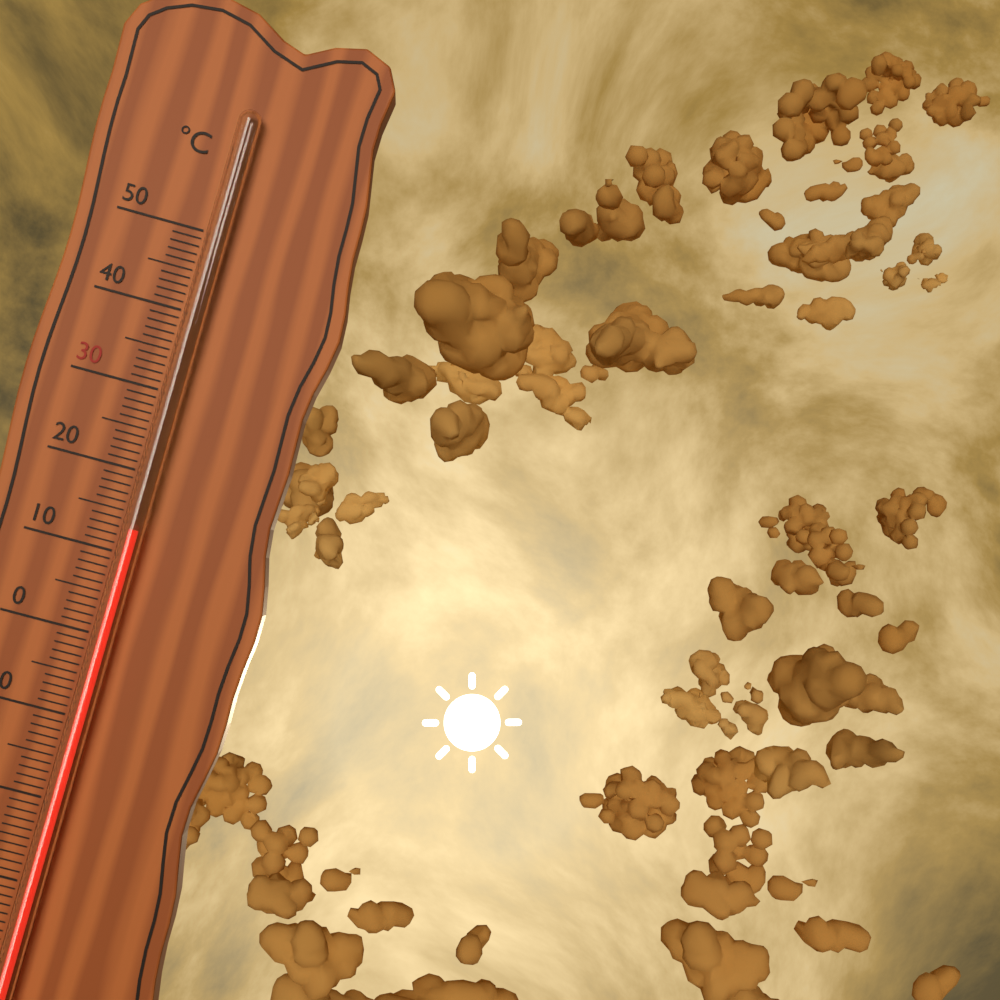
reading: 13 °C
